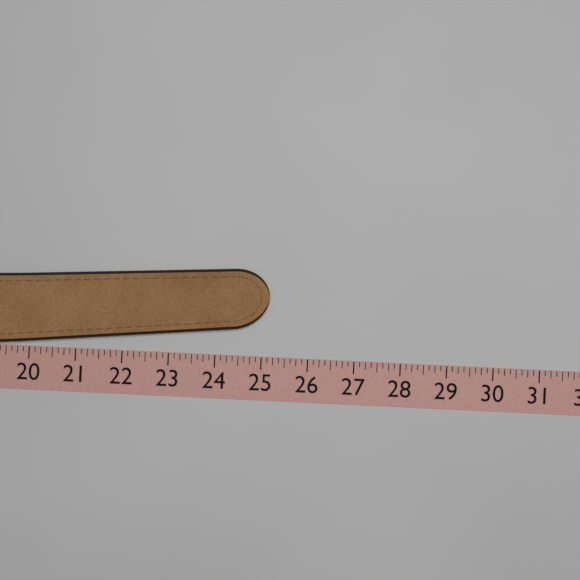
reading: 25.125 (no unit)
